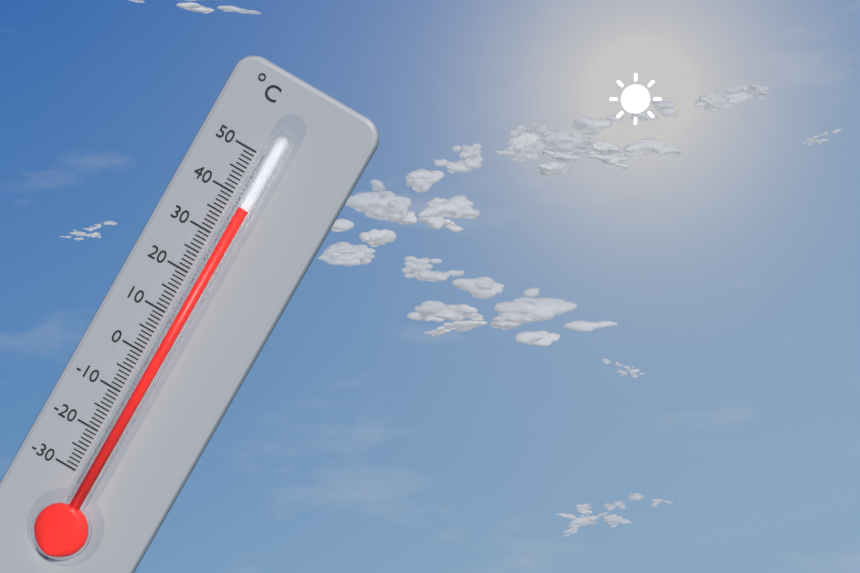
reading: 38 °C
